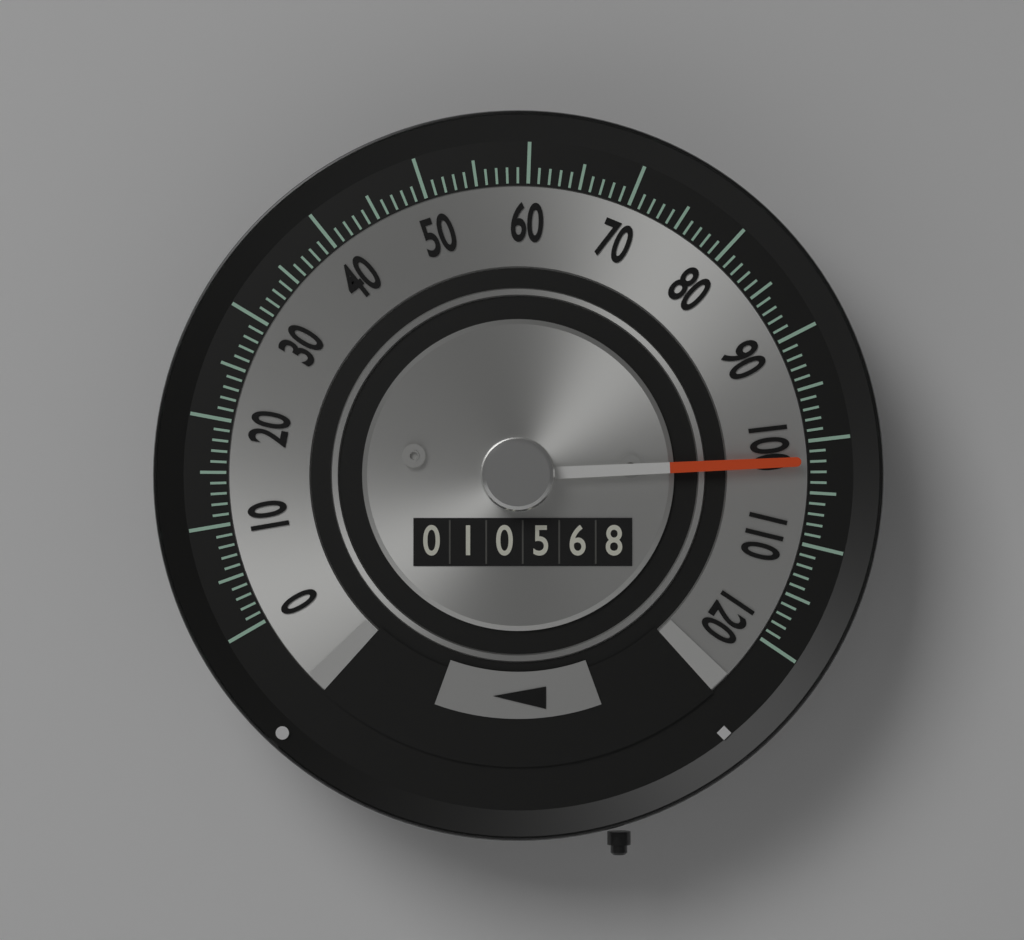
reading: 102 (no unit)
